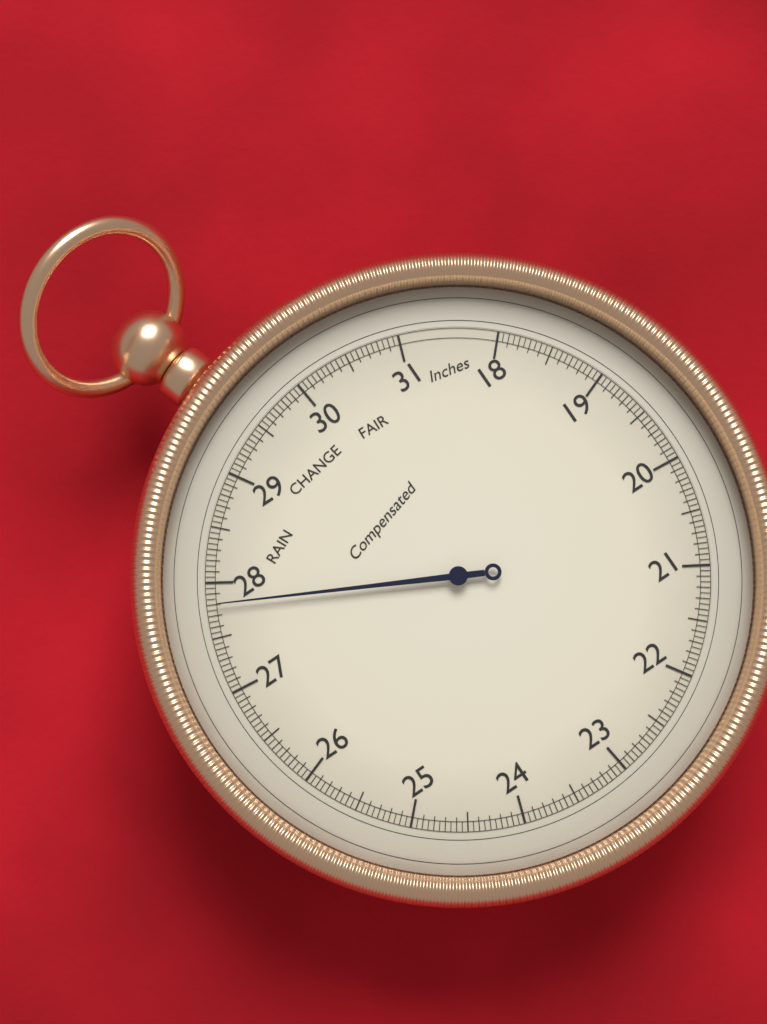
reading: 27.80 inHg
